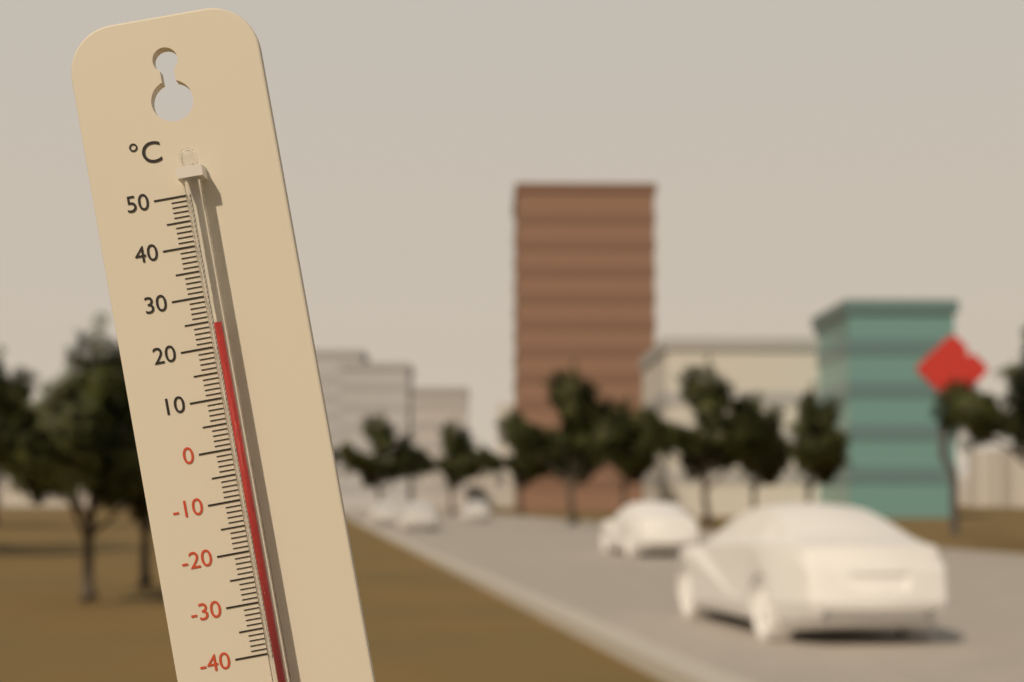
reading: 24 °C
